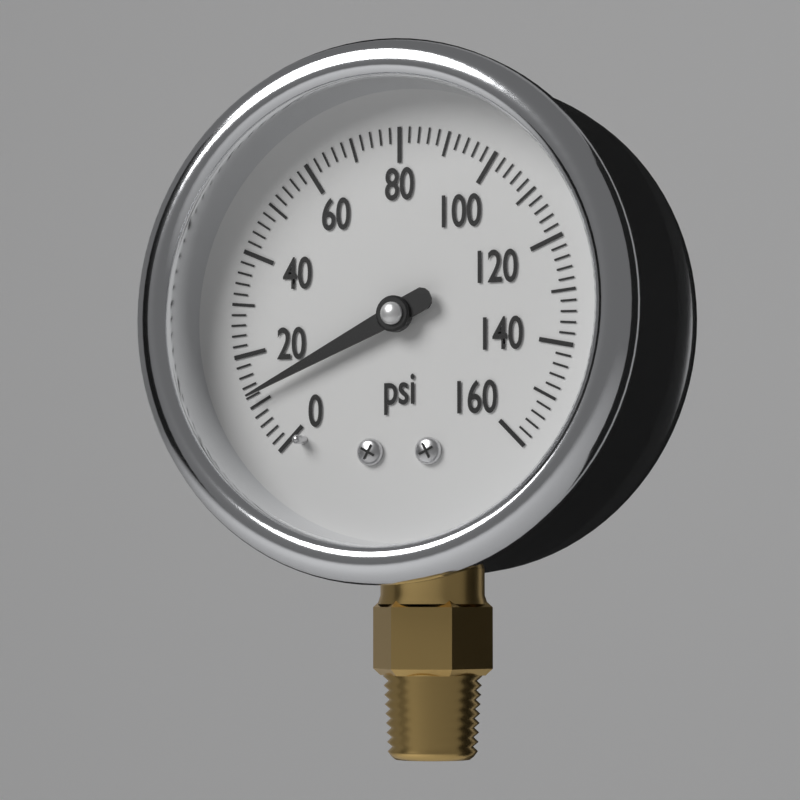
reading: 12 psi
